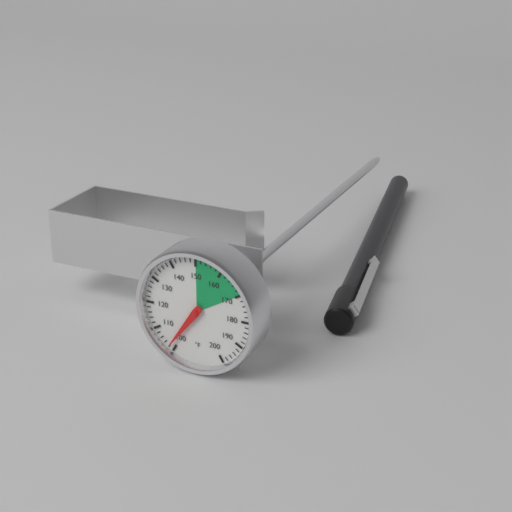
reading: 102 °F
